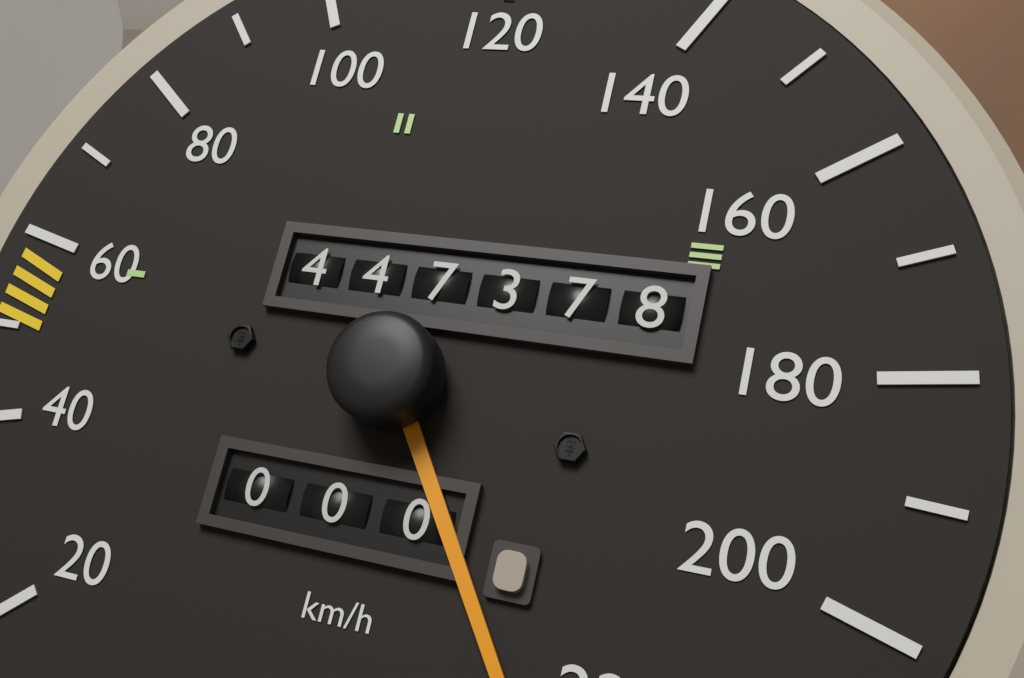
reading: 230 km/h
